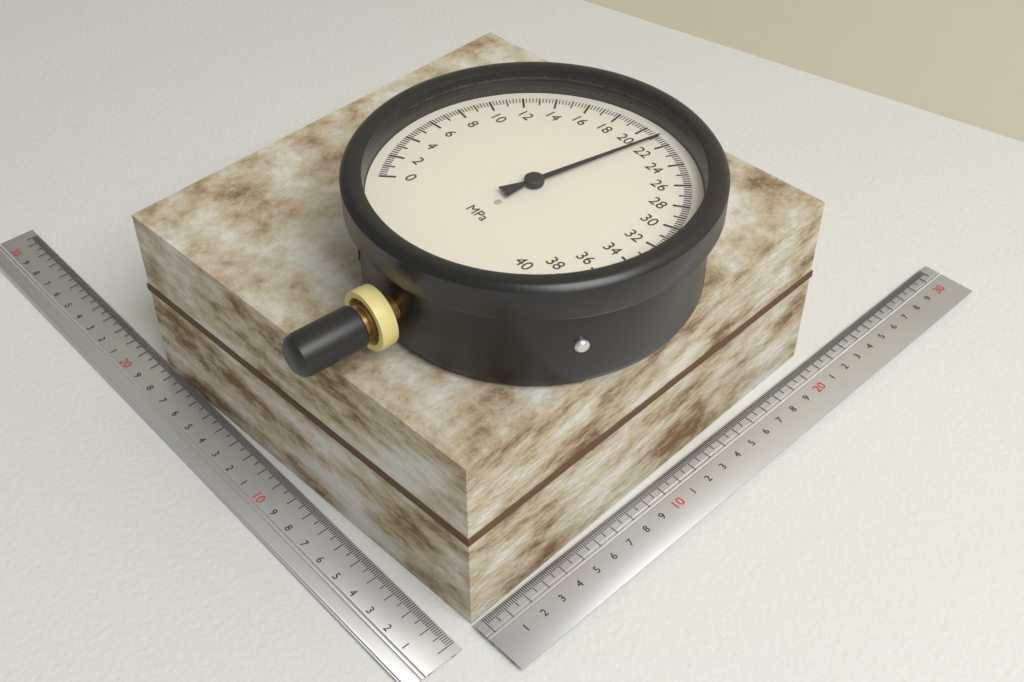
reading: 21.2 MPa
